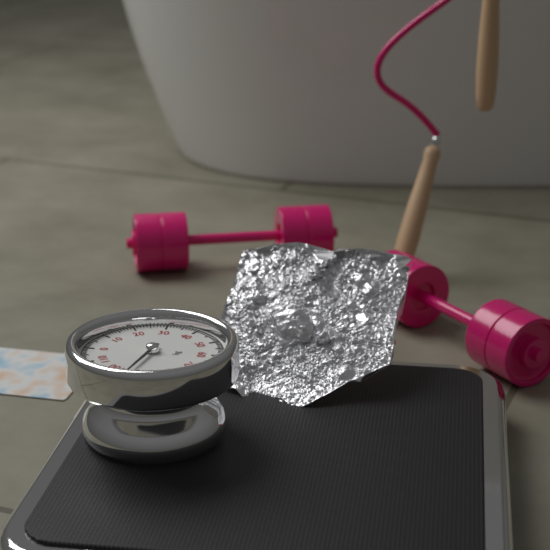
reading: 94 kg
